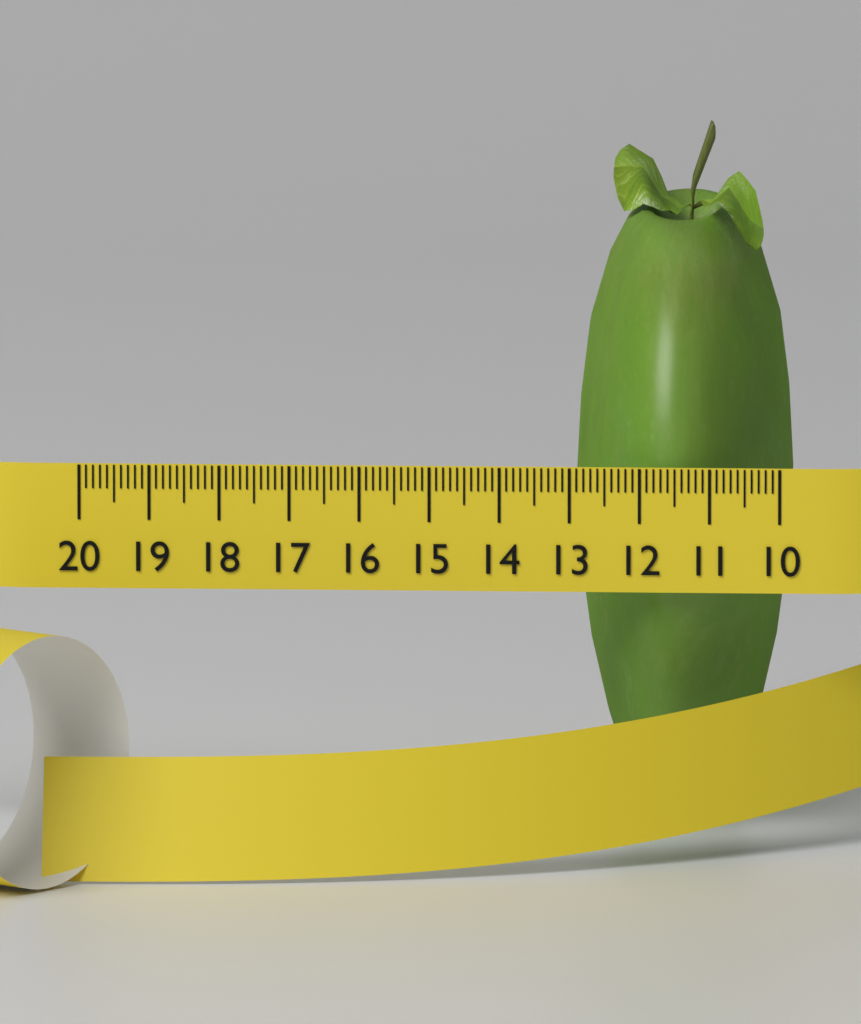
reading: 13.1 (no unit)
